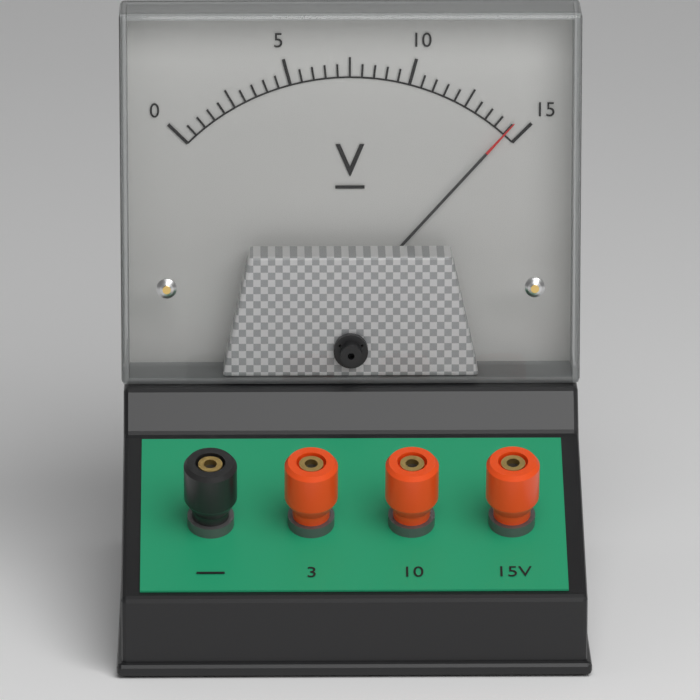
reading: 14.5 V
